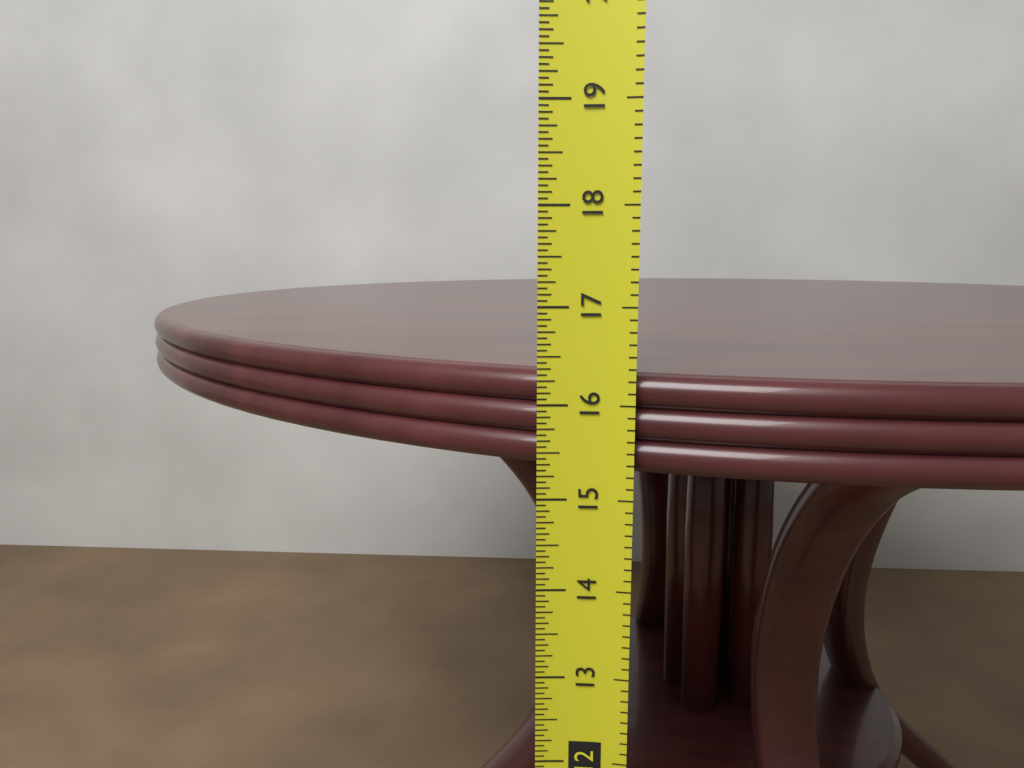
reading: 16.3125 in
